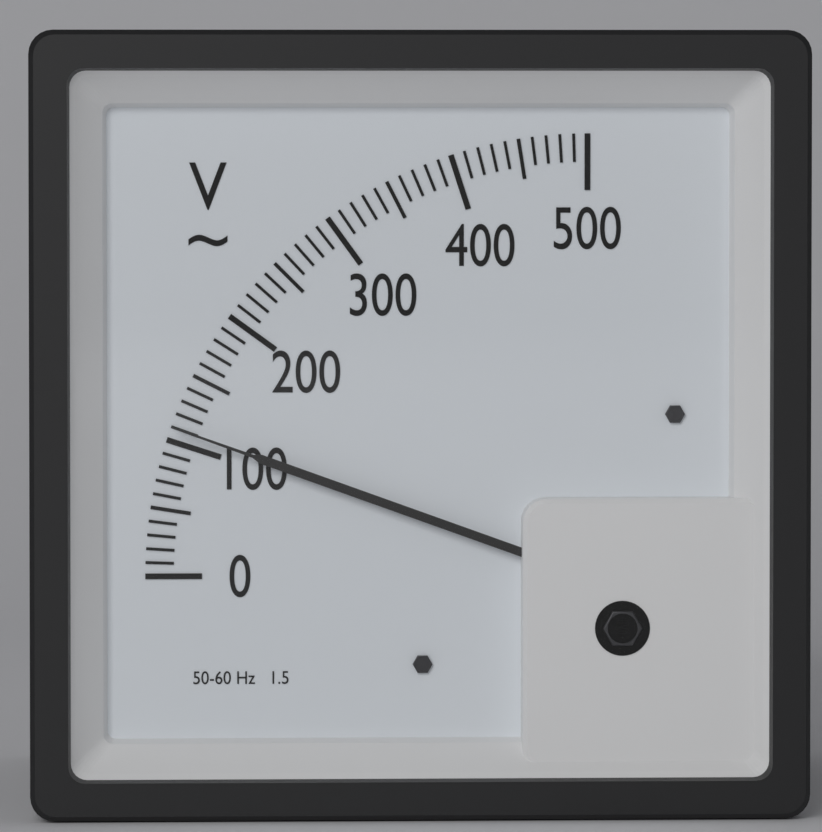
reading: 110 V
